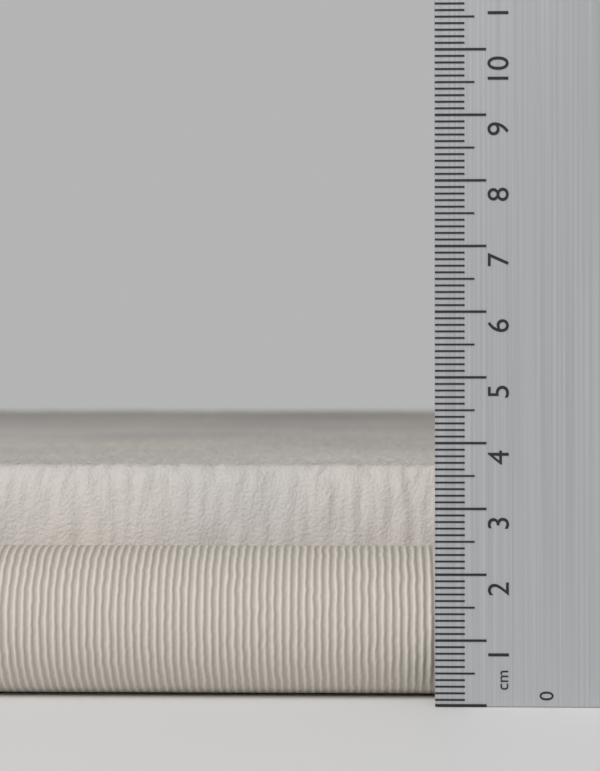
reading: 3.6 cm
